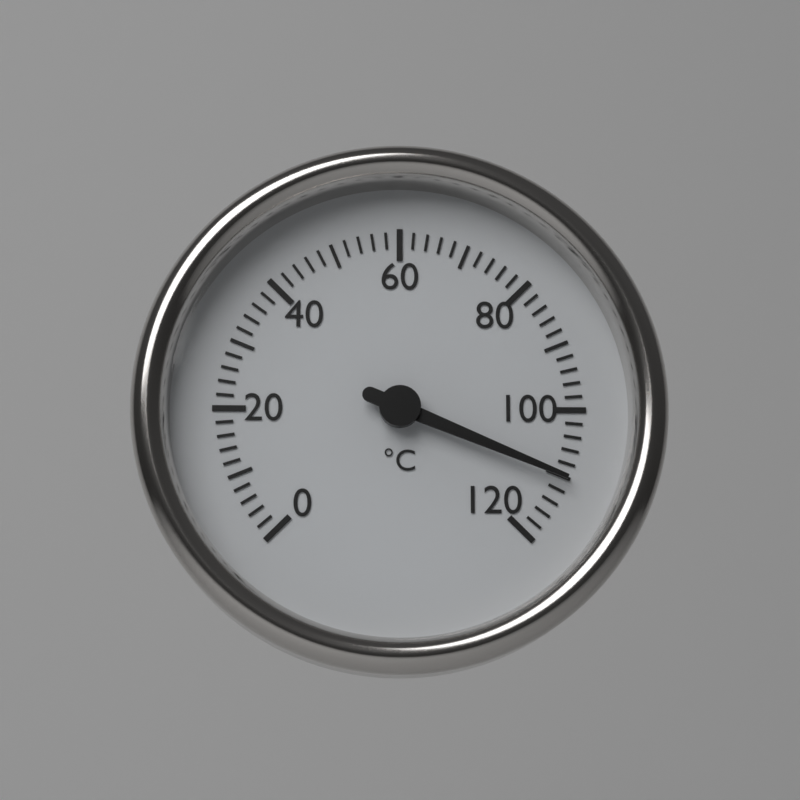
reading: 110 °C
